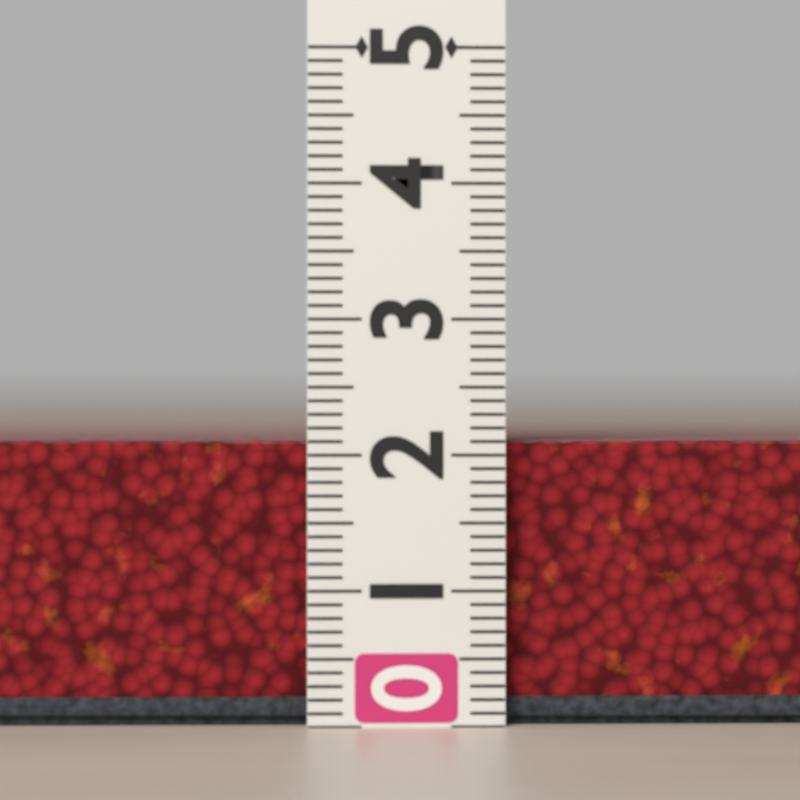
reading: 2.1 (no unit)
